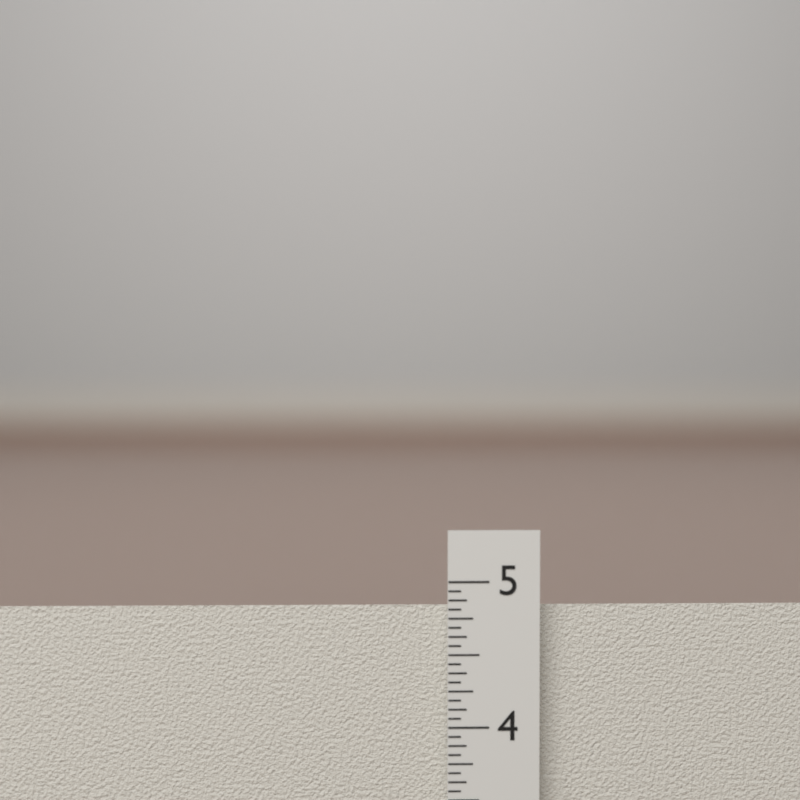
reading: 4.8125 in
